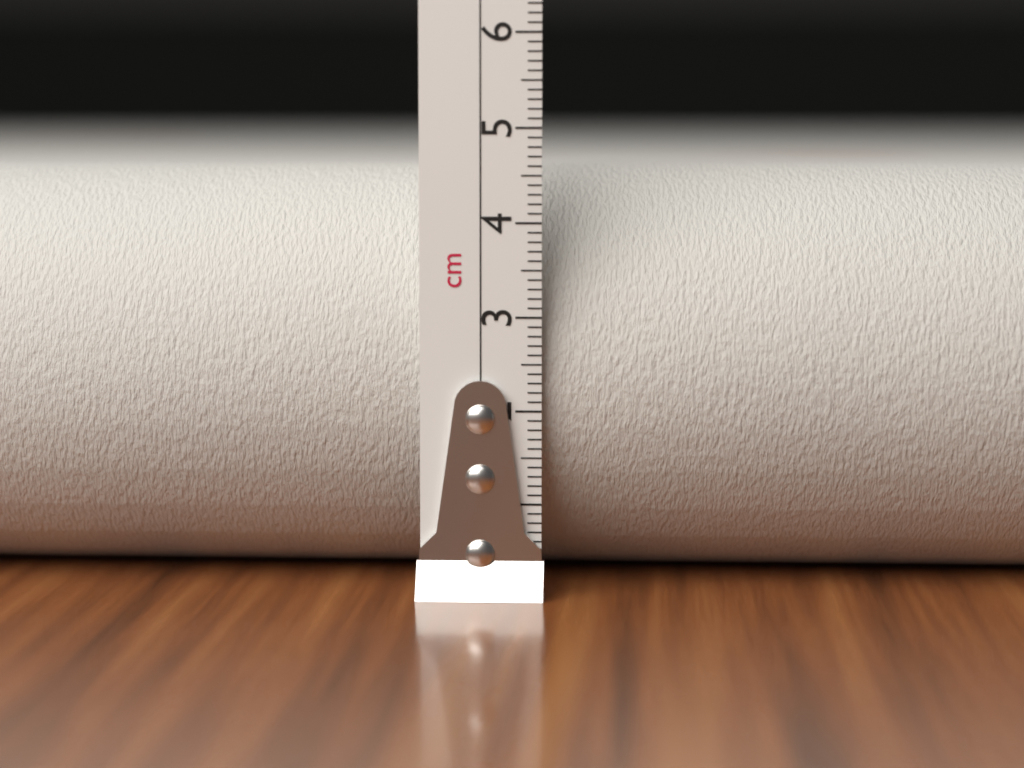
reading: 4.6 cm
